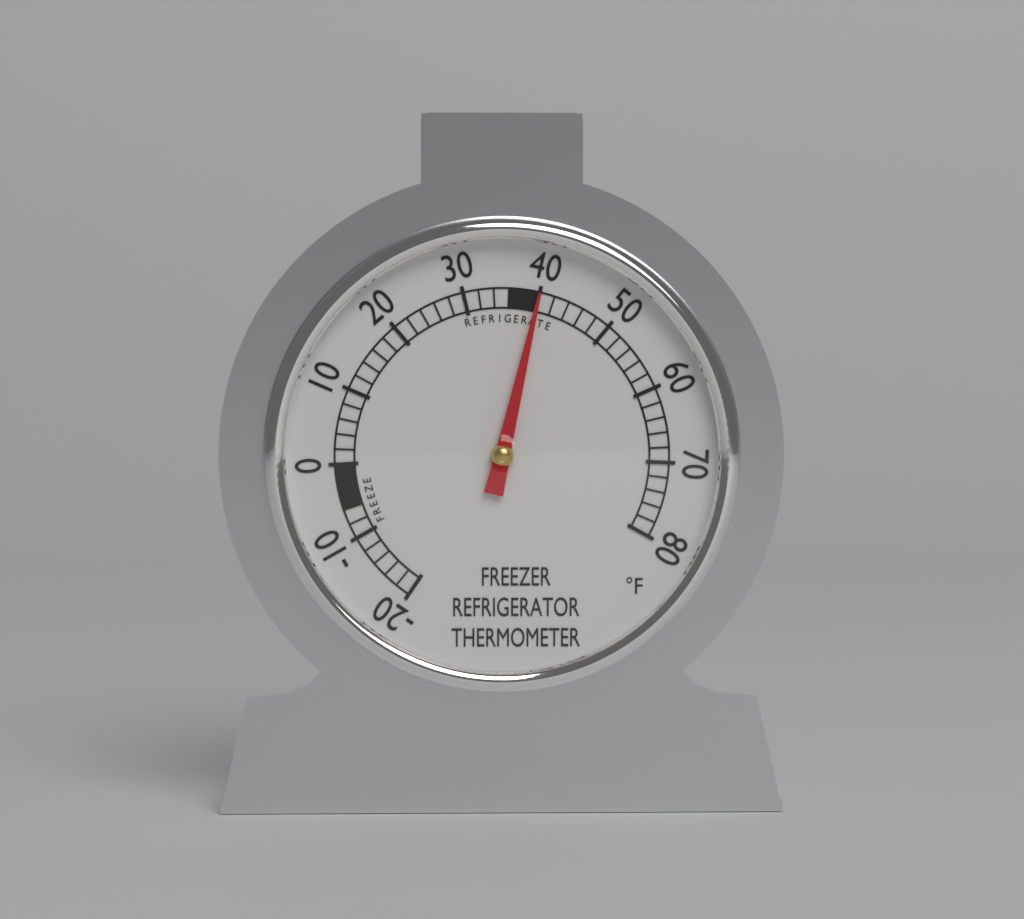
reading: 40 °F
